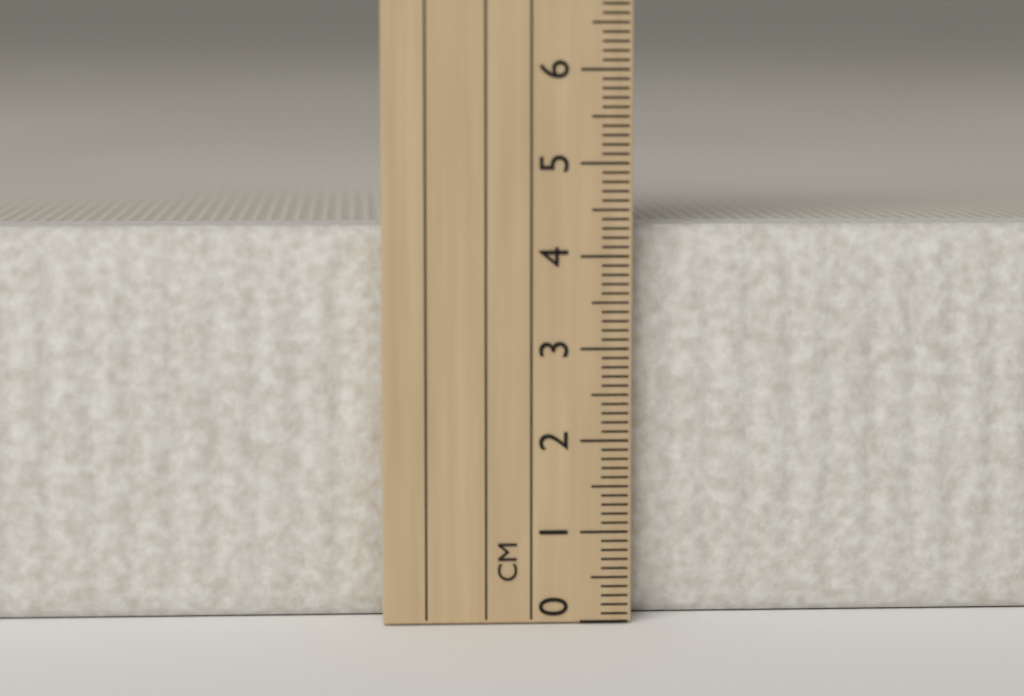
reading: 4.3 cm
